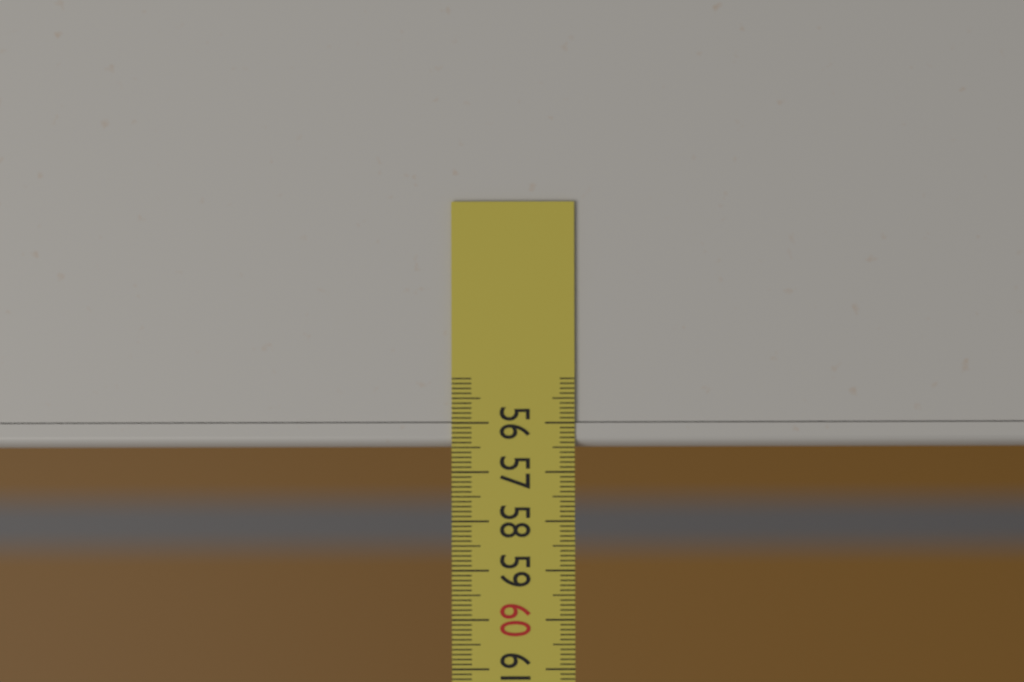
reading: 56.5 (no unit)
